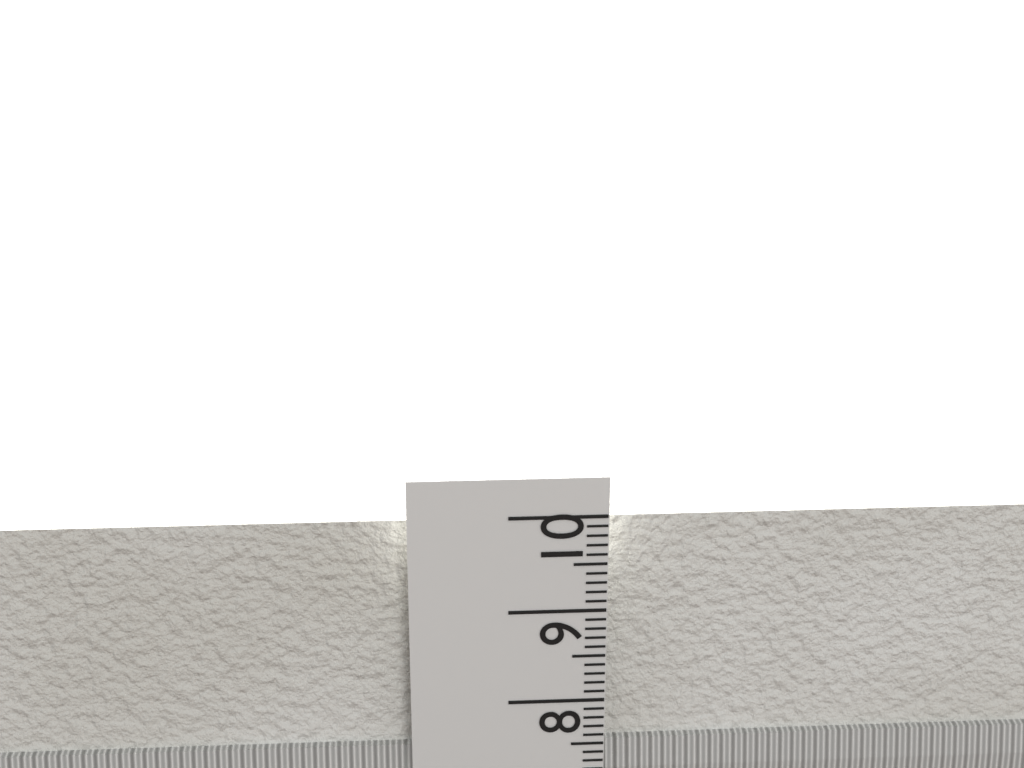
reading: 9.9 cm
